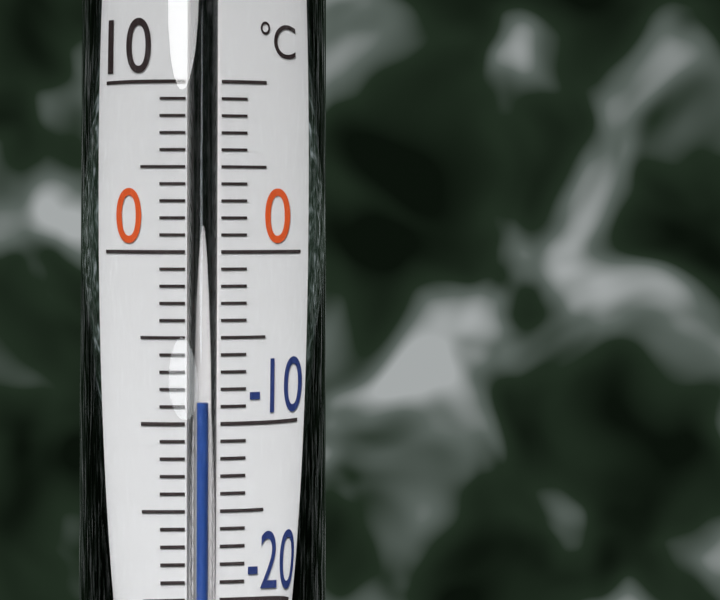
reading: -9 °C
